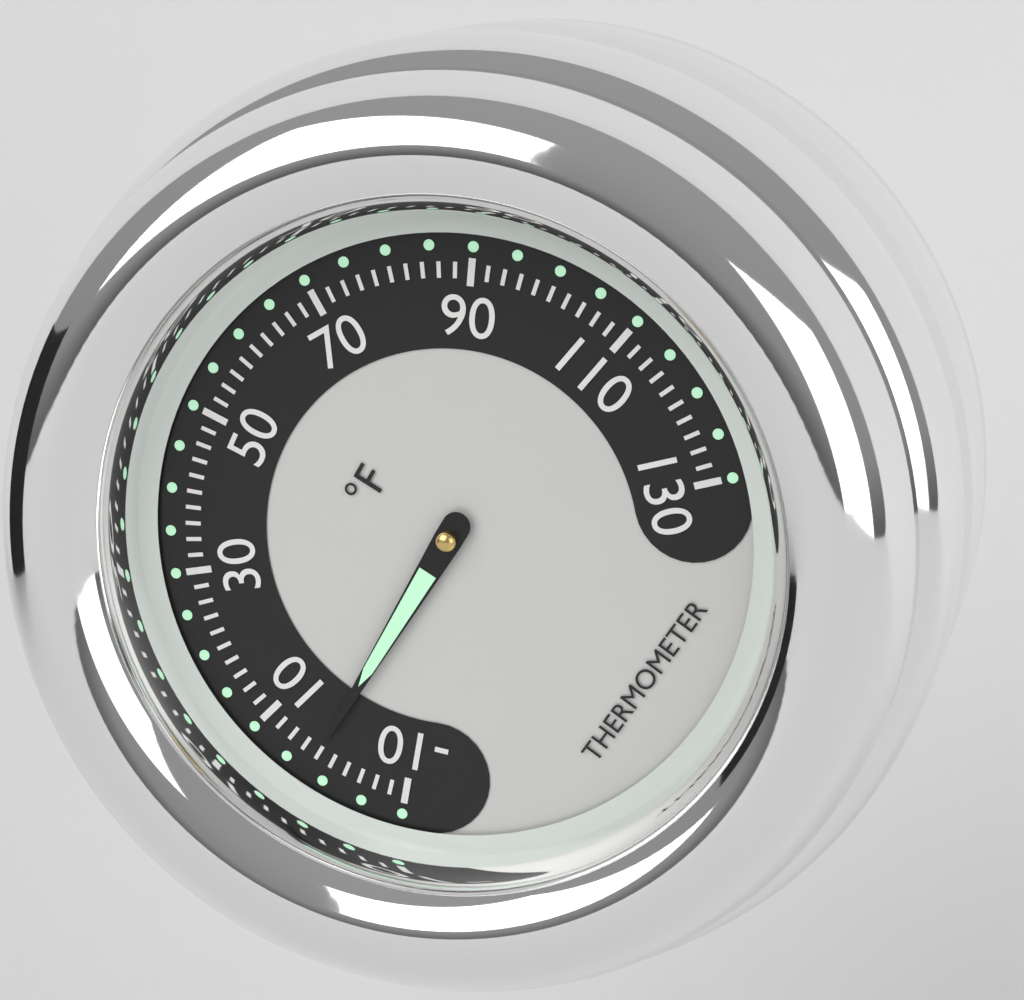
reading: 2 °F
